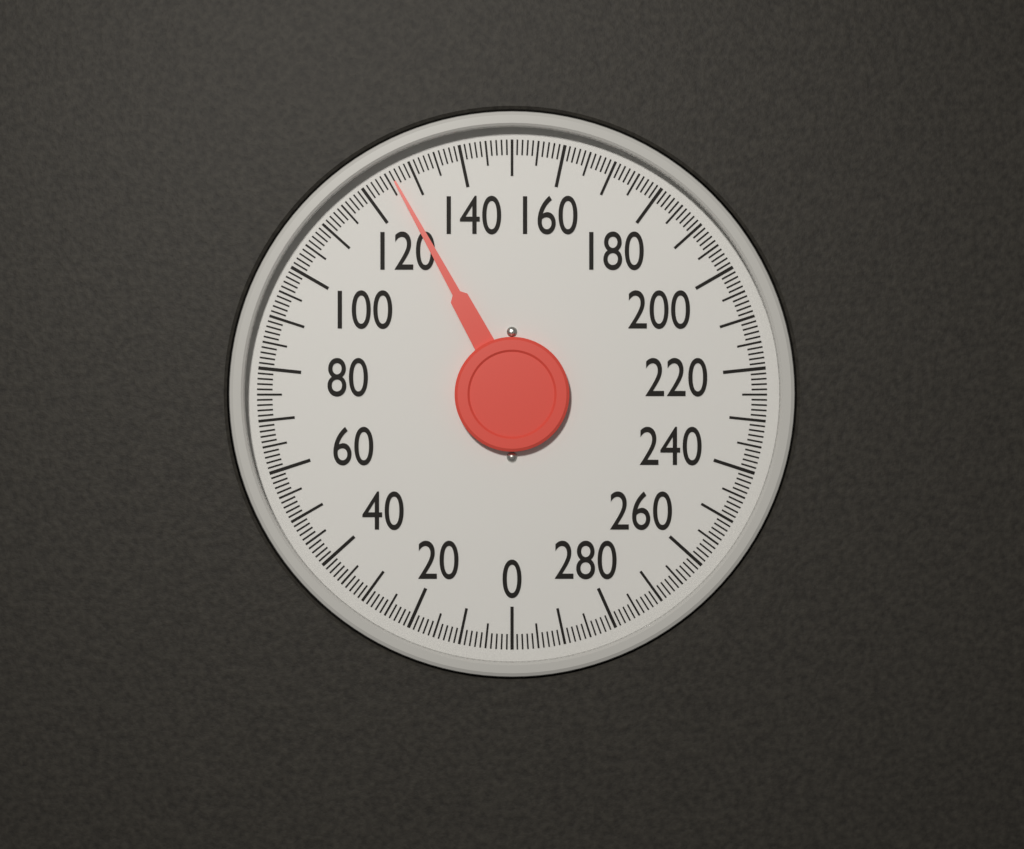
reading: 126 (no unit)
